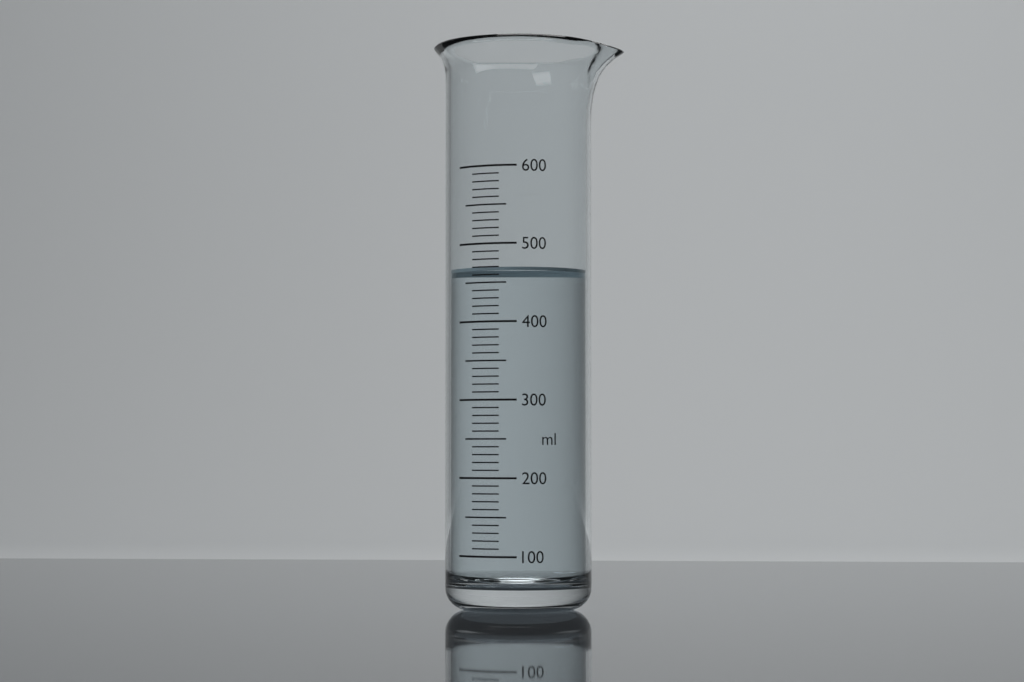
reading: 470 ml
